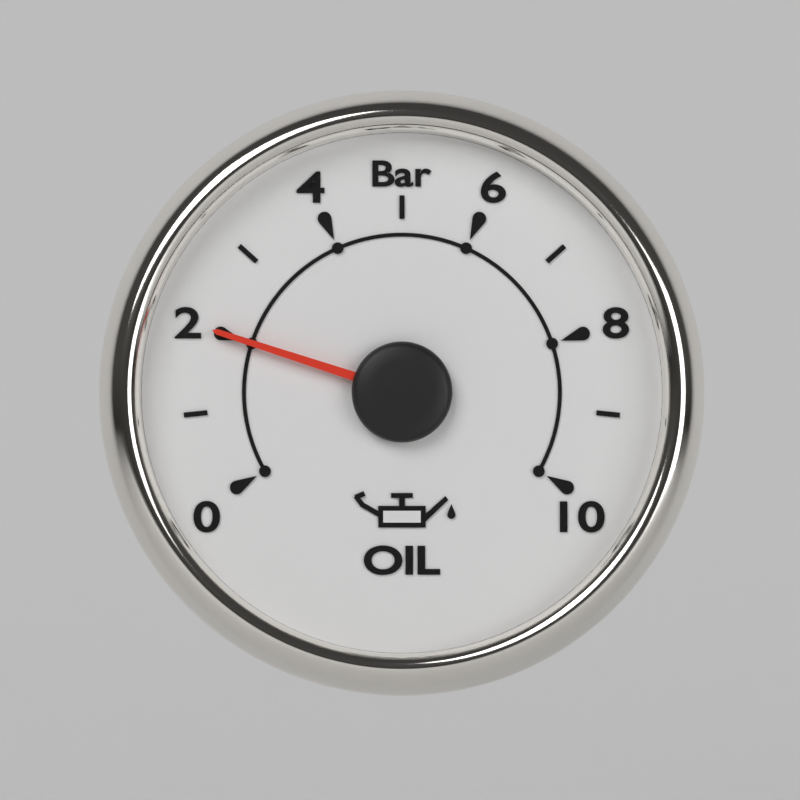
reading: 2 bar
